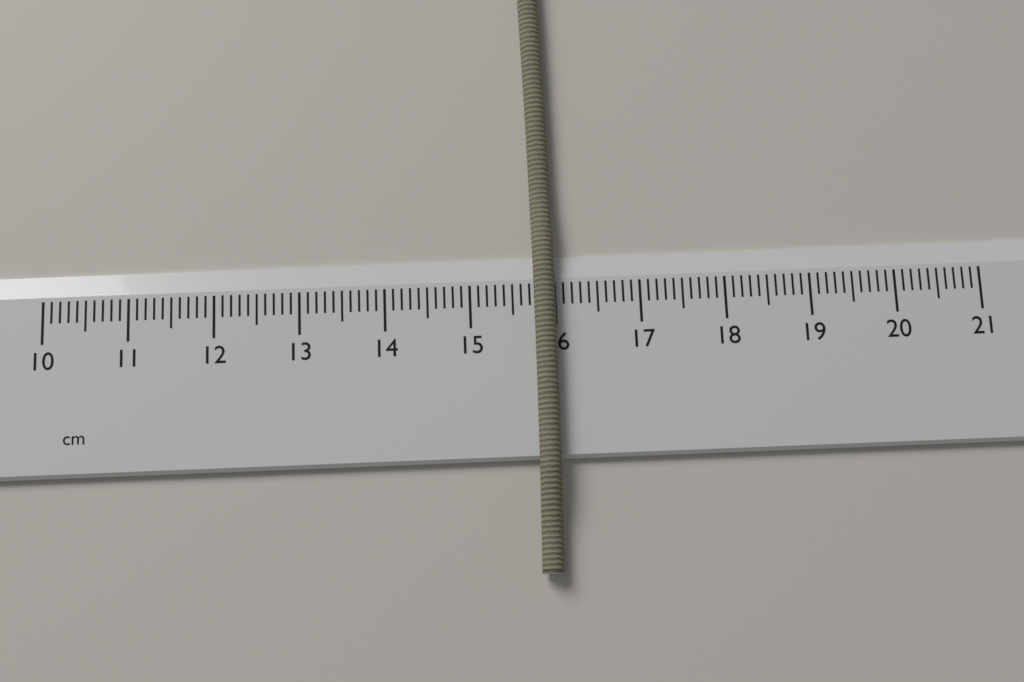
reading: 16.0 cm
